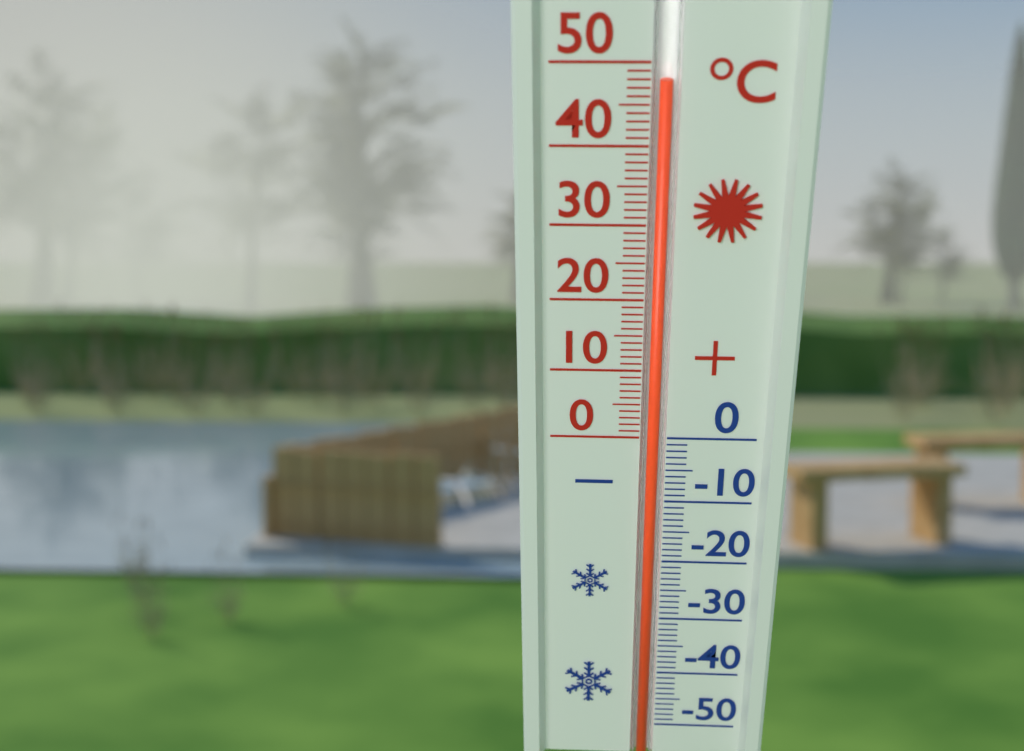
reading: 48 °C
